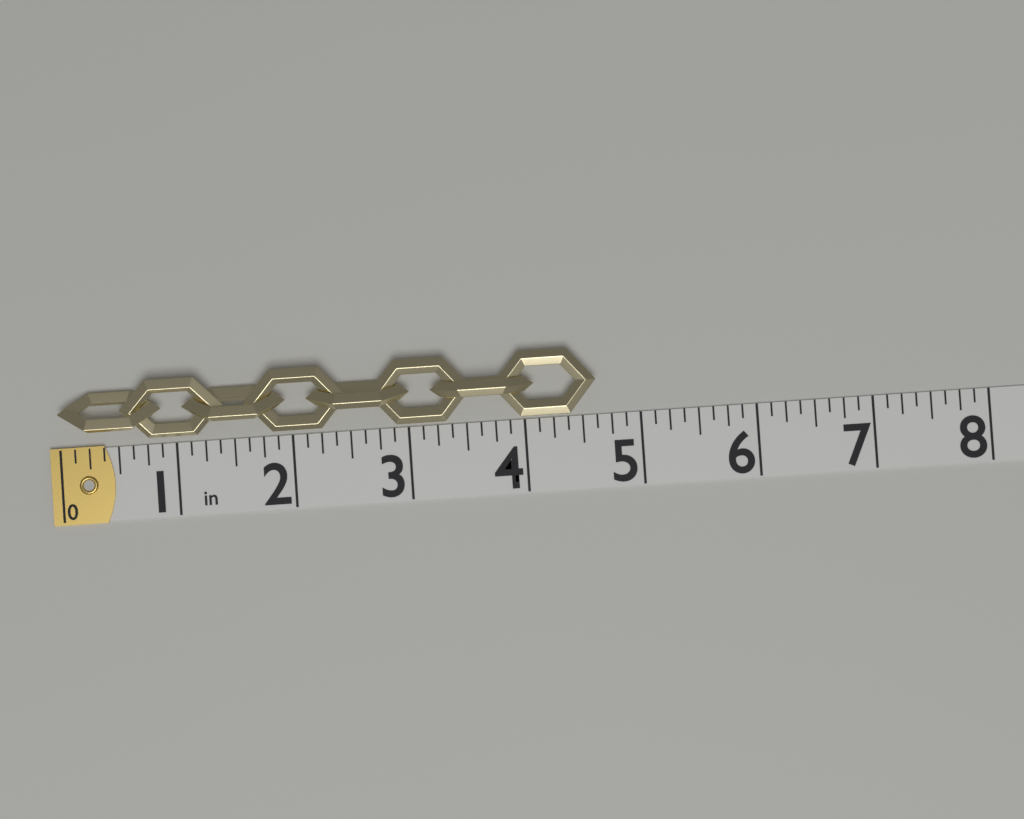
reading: 4.625 in
